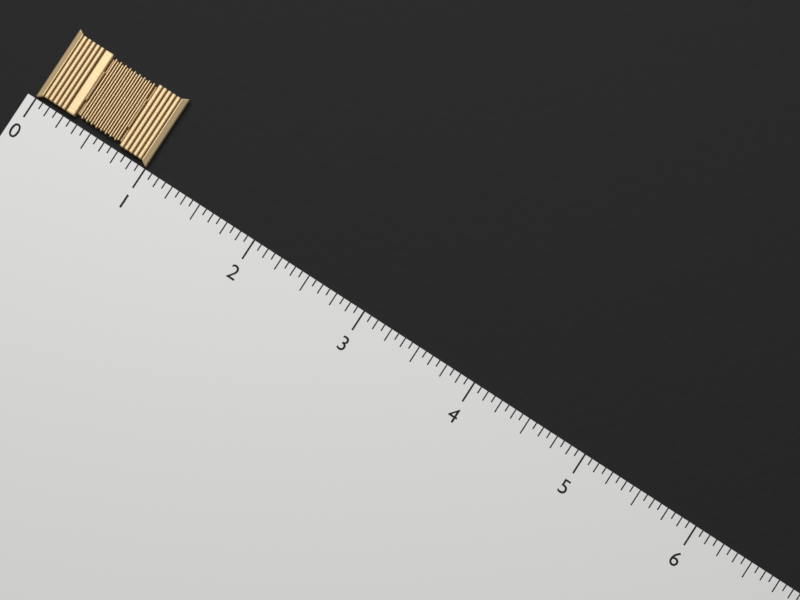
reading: 1.0000 (no unit)
